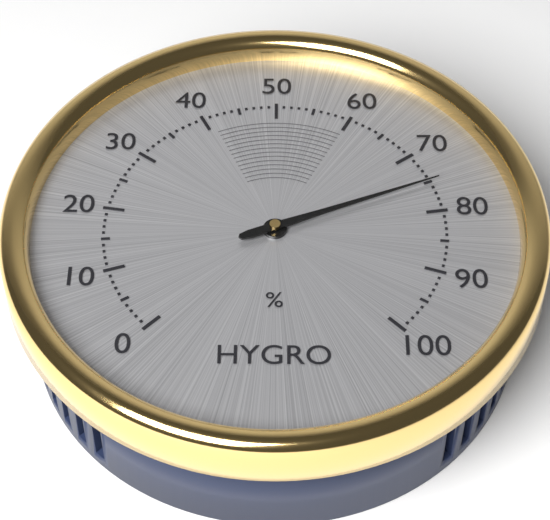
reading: 75 %
